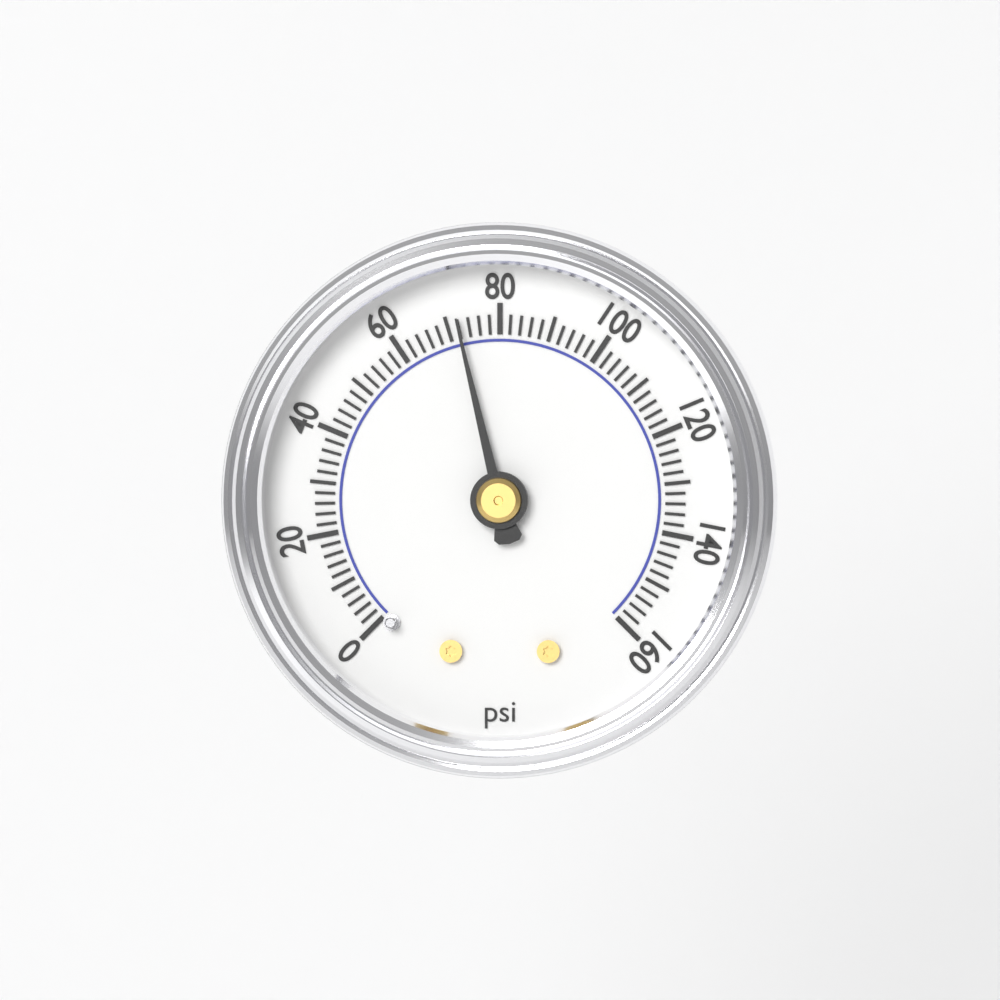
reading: 72 psi
